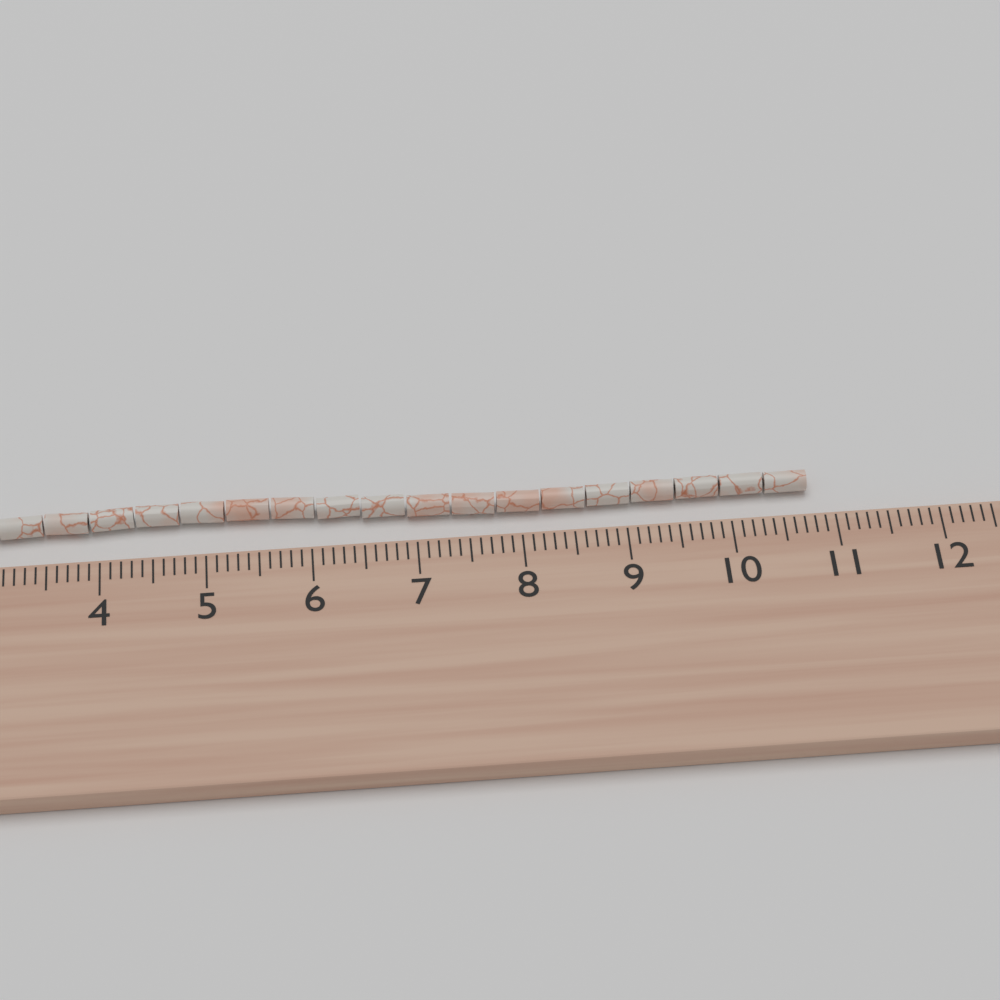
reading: 10.8 cm
